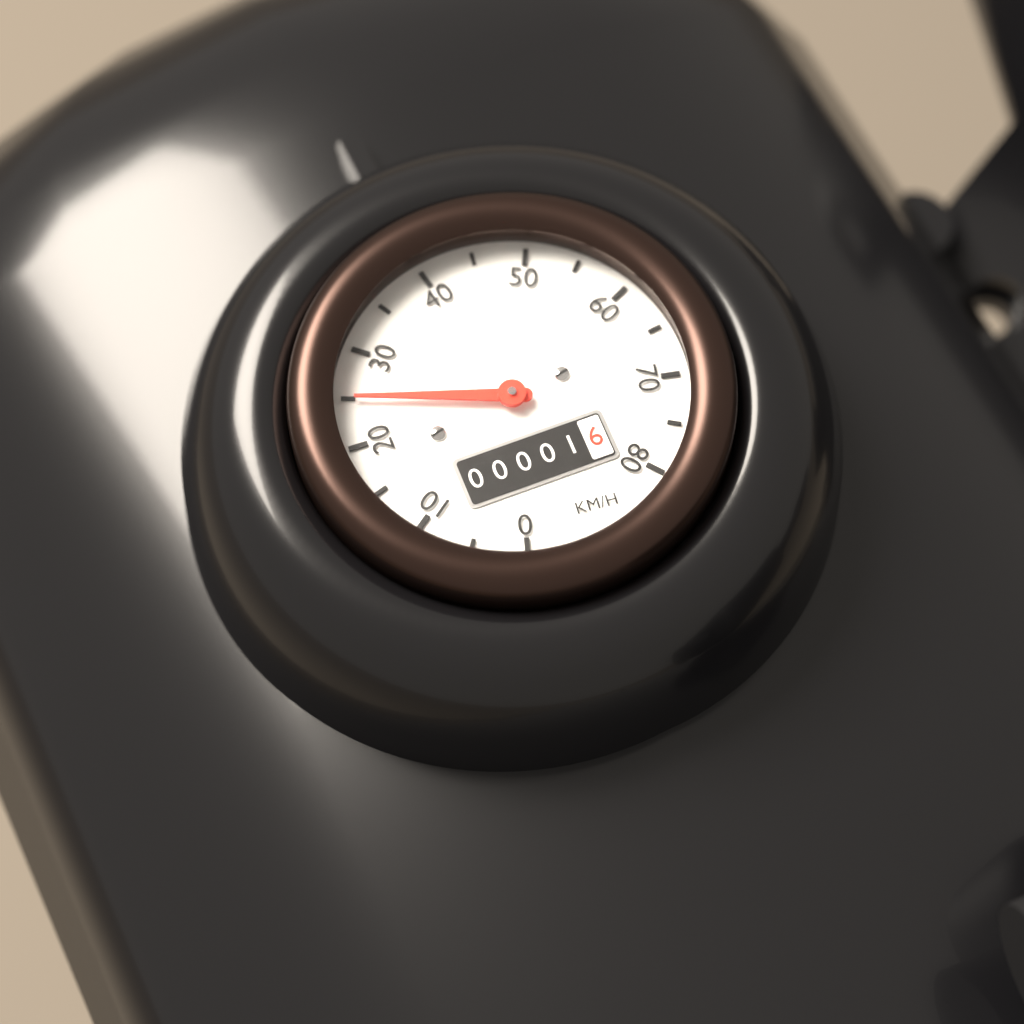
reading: 25 km/h
